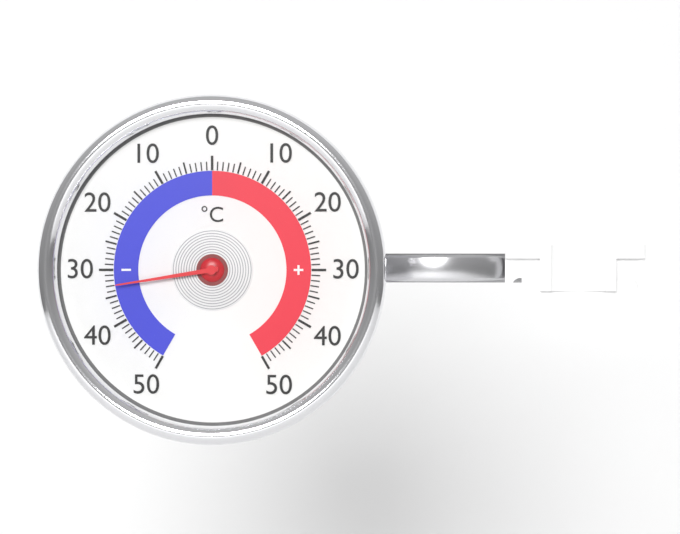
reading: -33 °C
